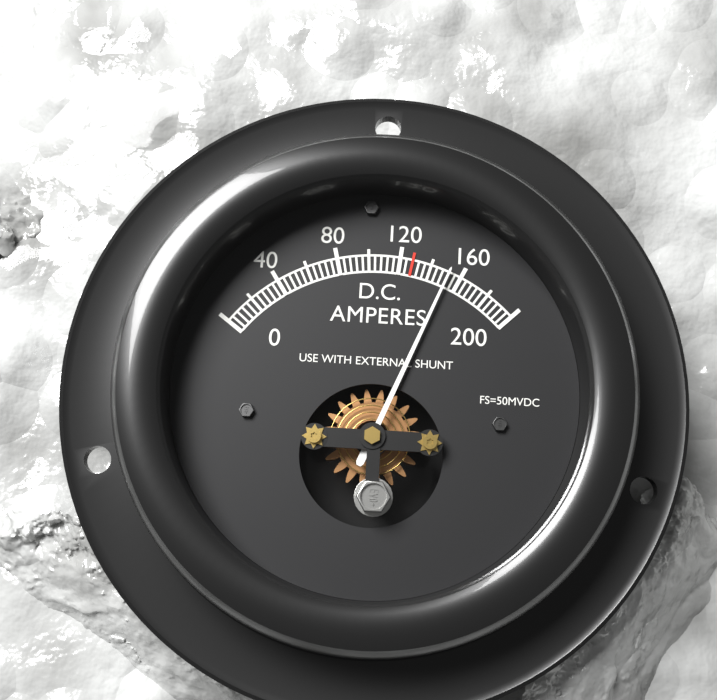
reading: 152 A
